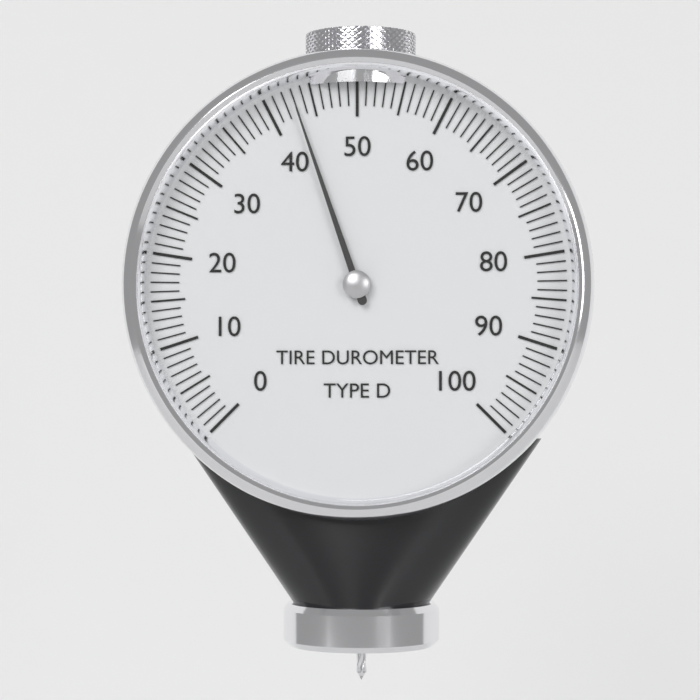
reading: 43 (no unit)
